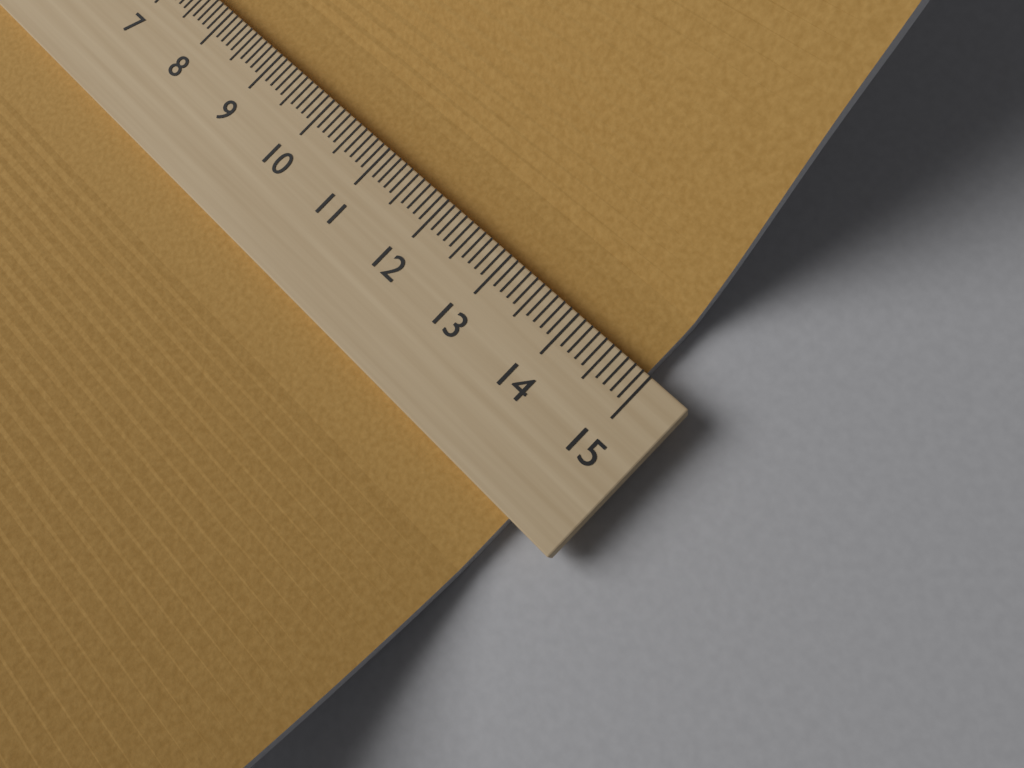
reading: 14.9 (no unit)
